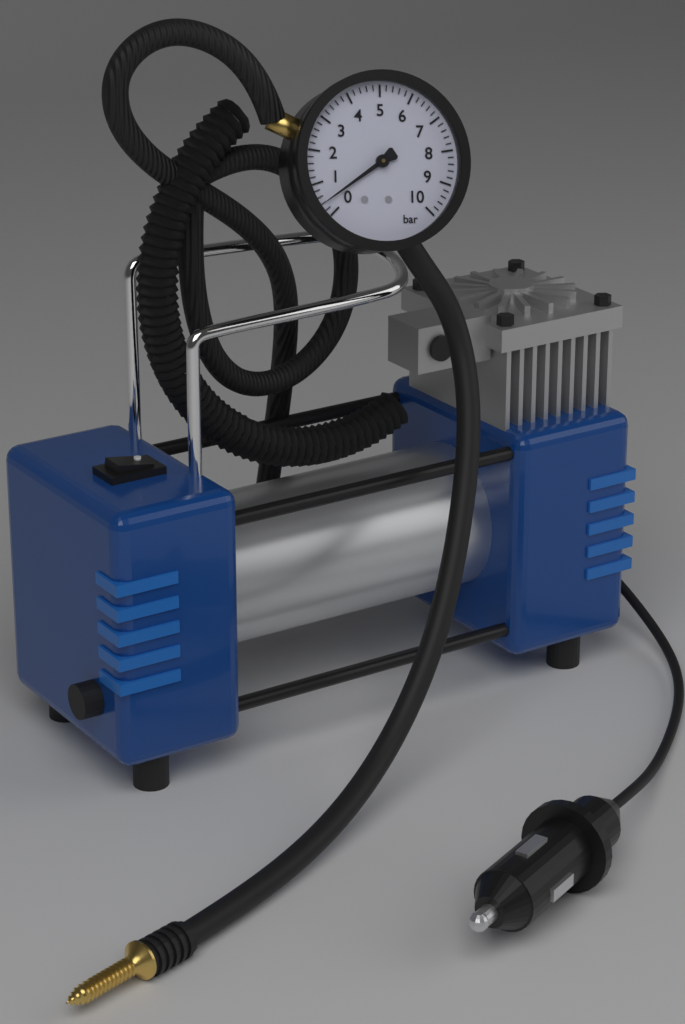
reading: 0.4 bar
